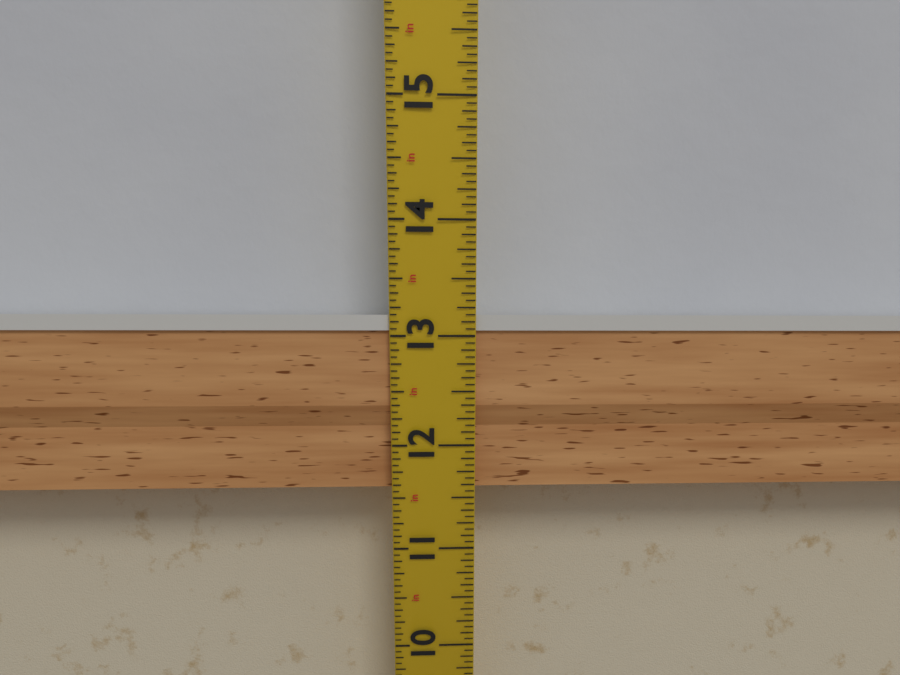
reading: 13.1875 in
